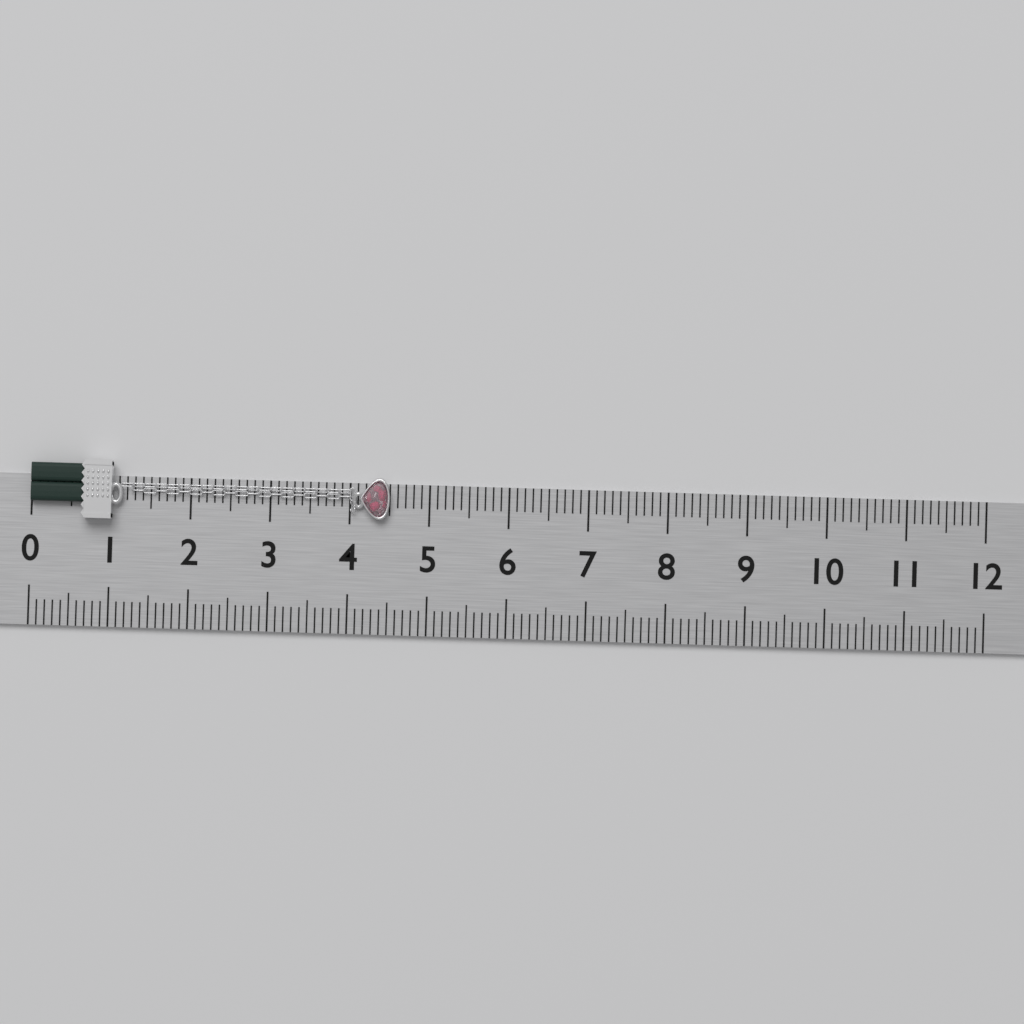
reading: 4.5 (no unit)
